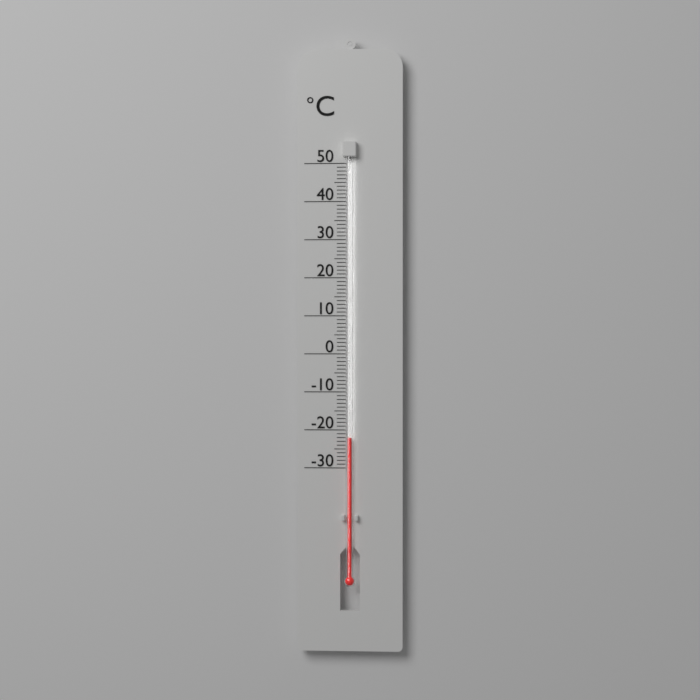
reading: -22 °C
